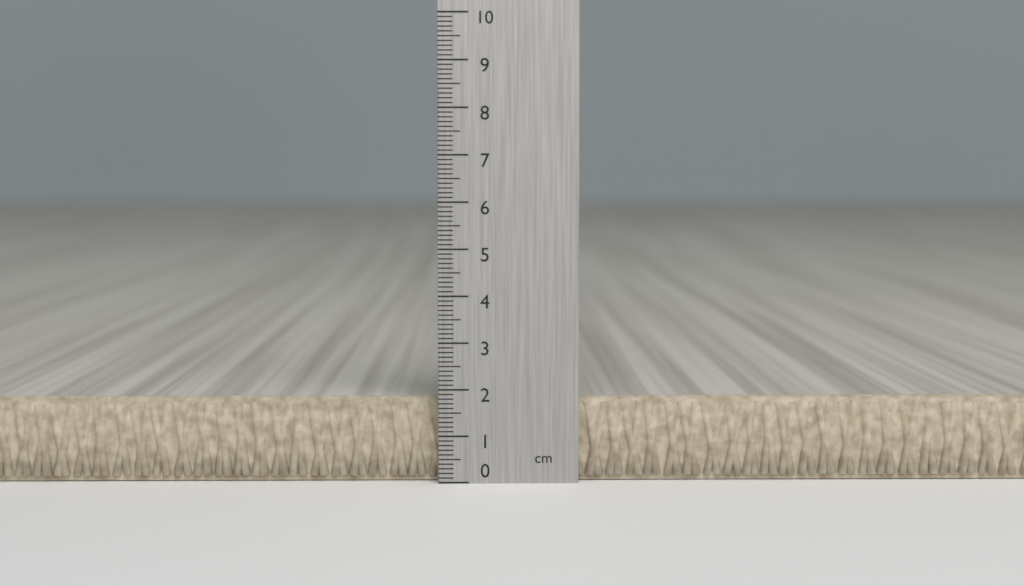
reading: 1.8 cm
